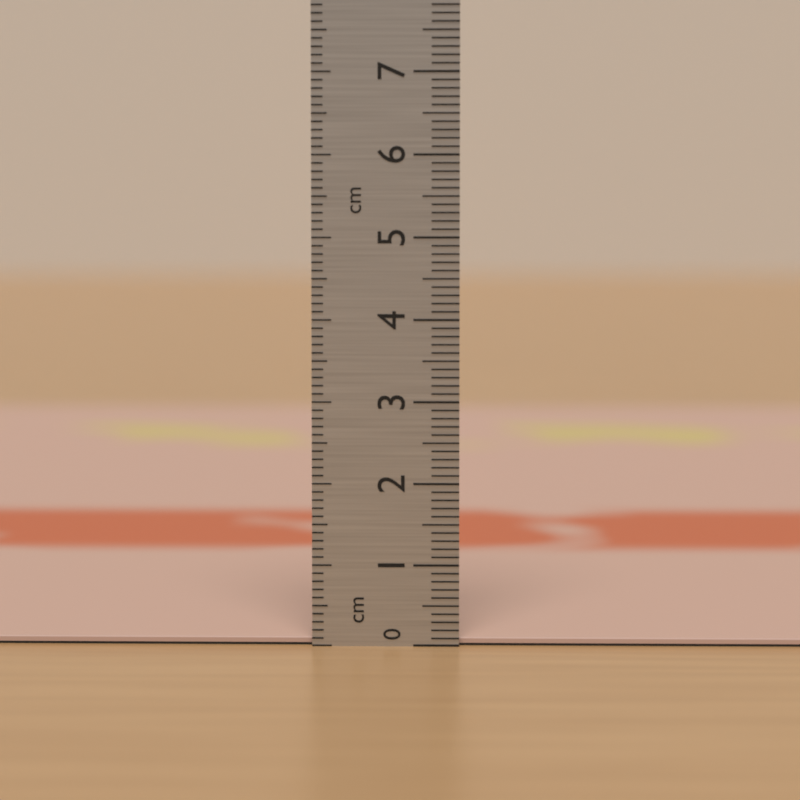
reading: 0.1 cm
